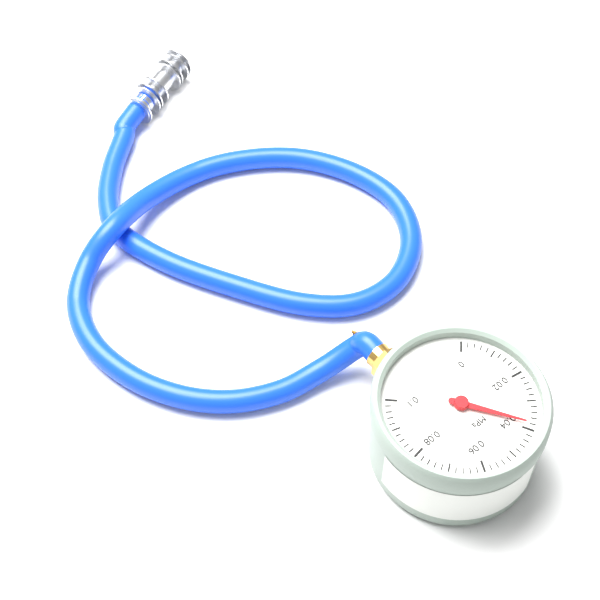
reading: 0.038 MPa
